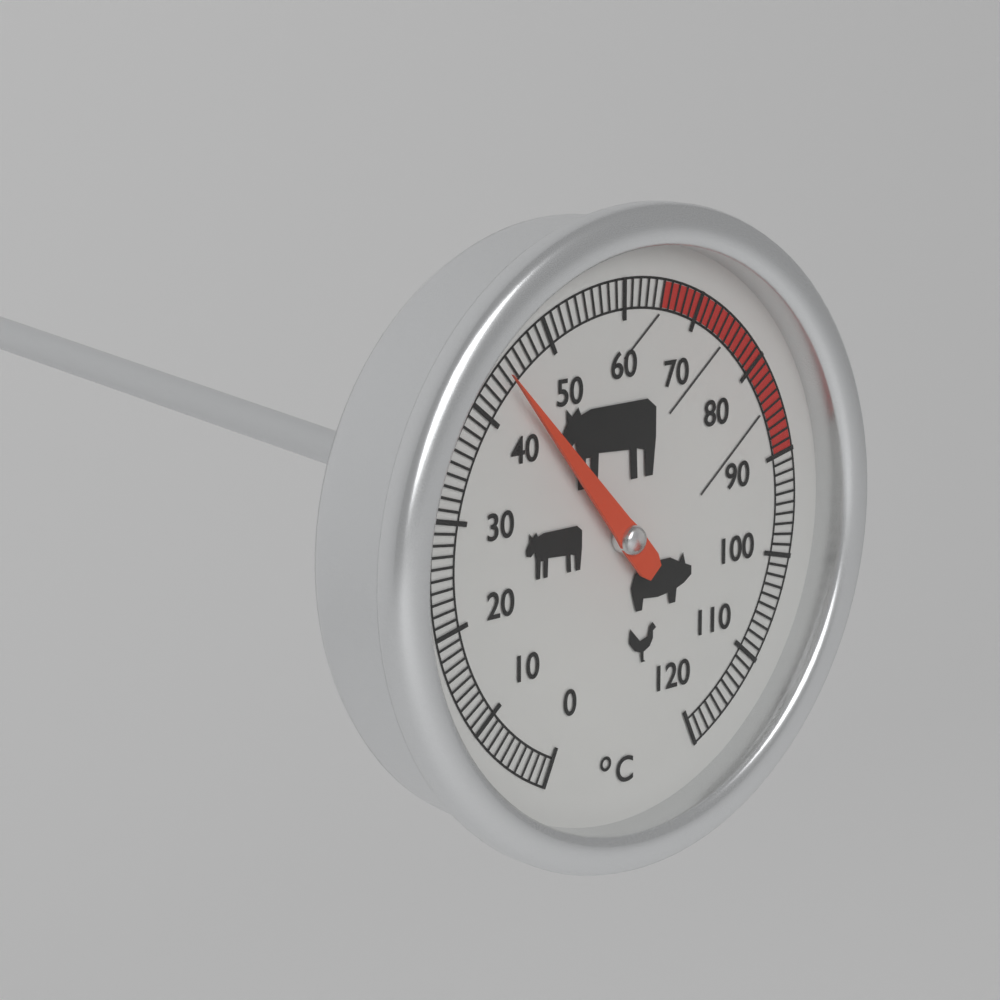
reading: 44 °C
